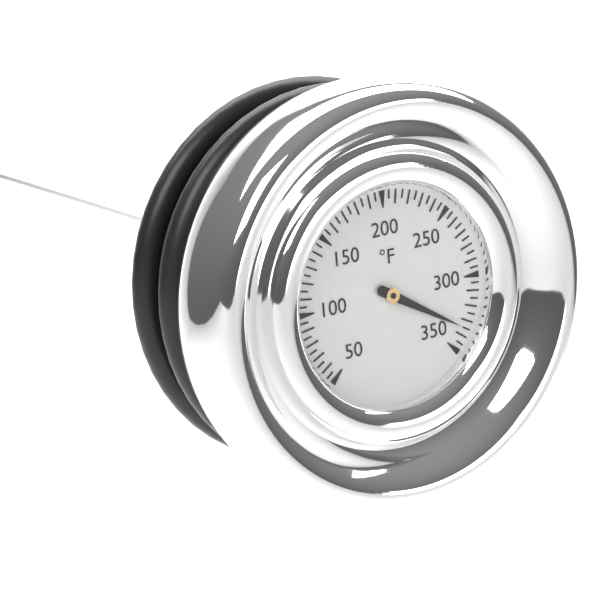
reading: 335 °F
